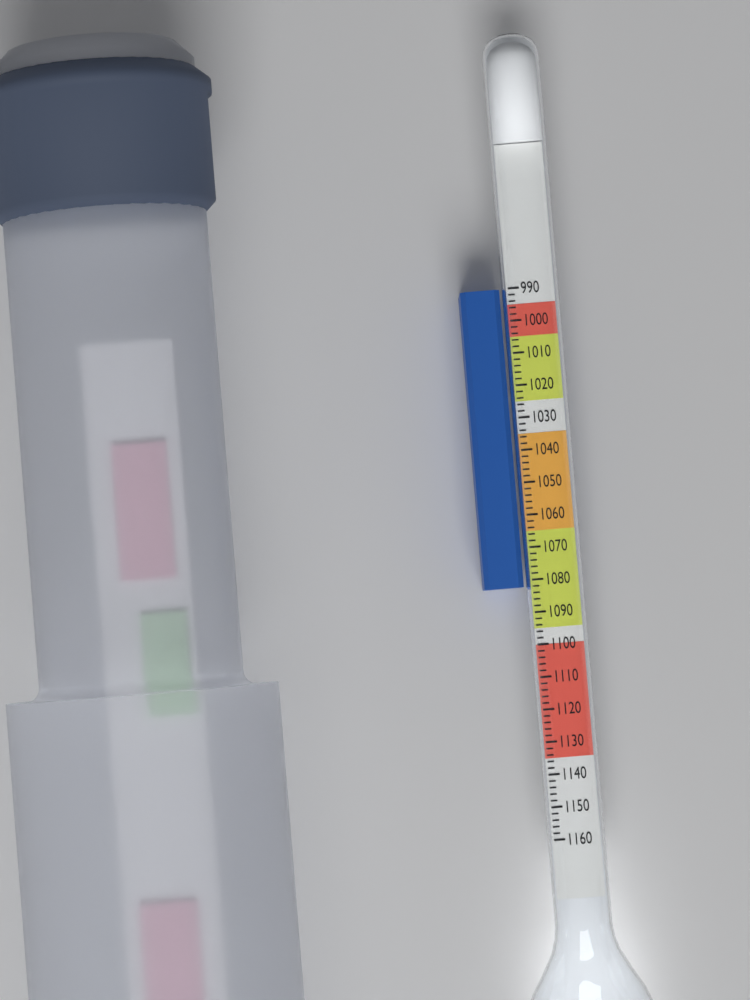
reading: 1082 (no unit)
